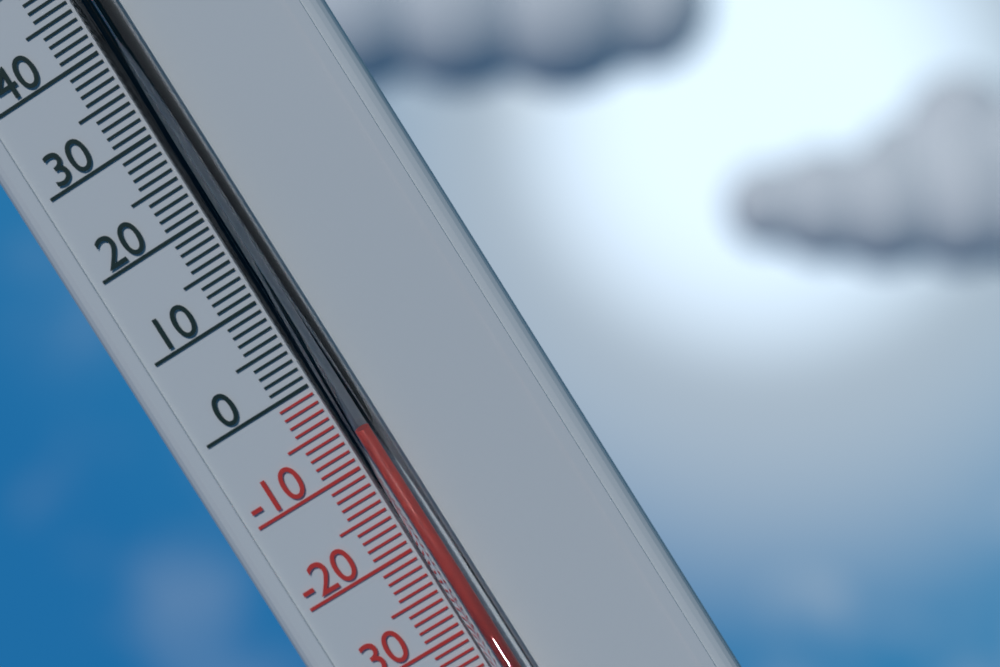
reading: -7 °C
